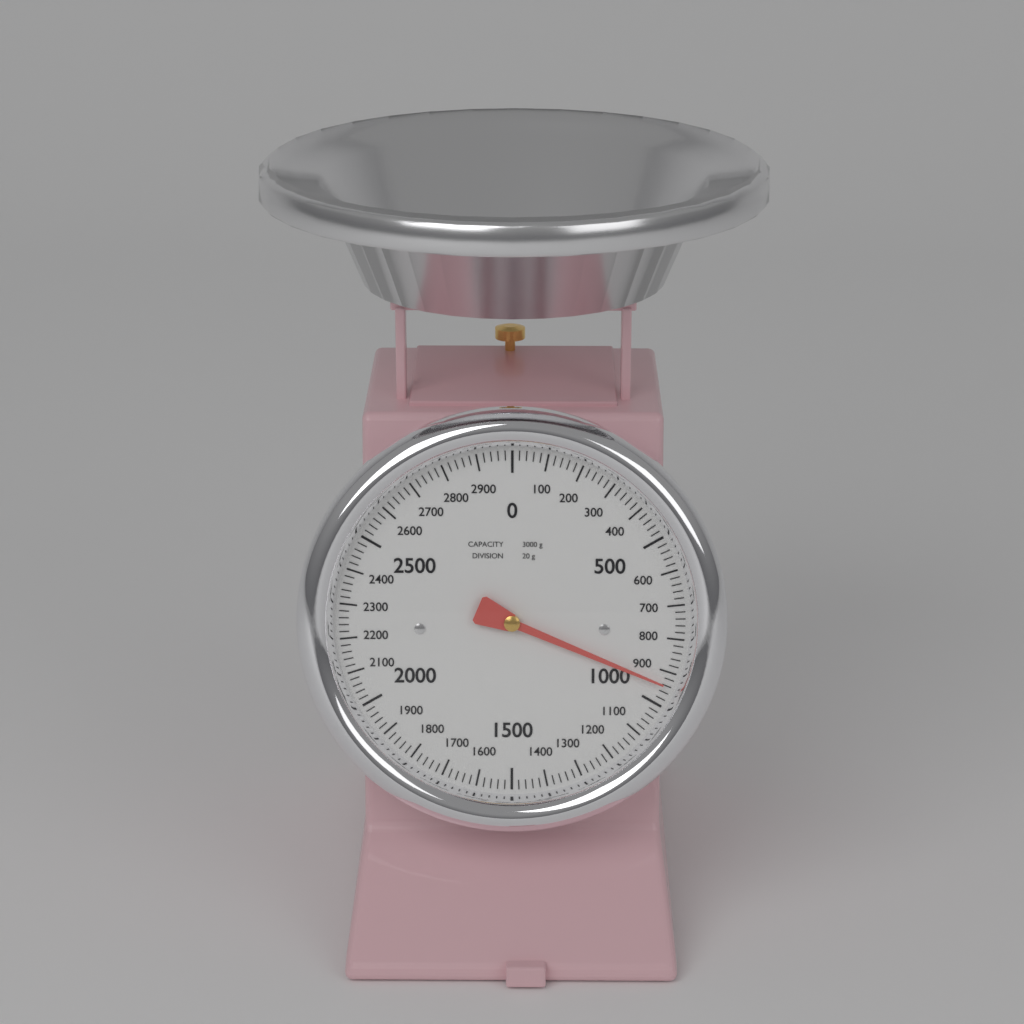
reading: 940 g
